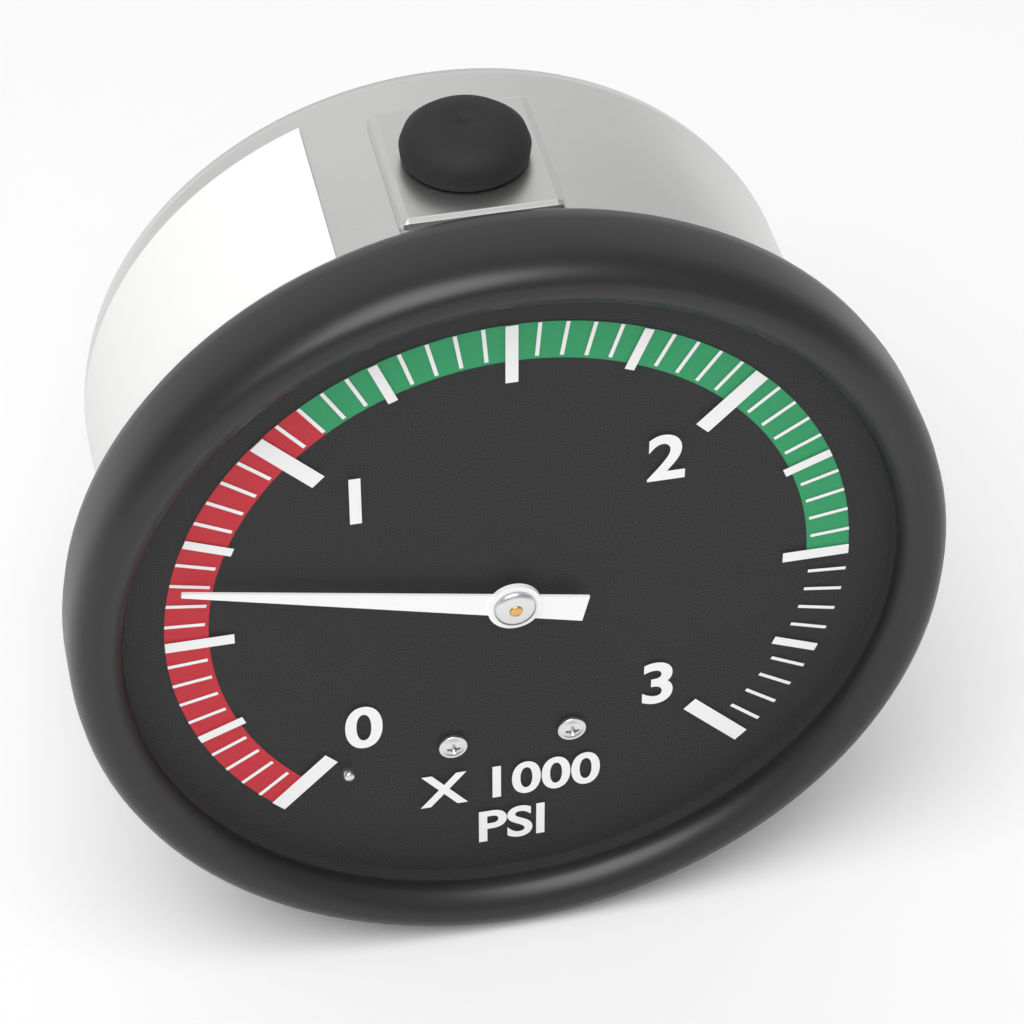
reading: 650 psi
